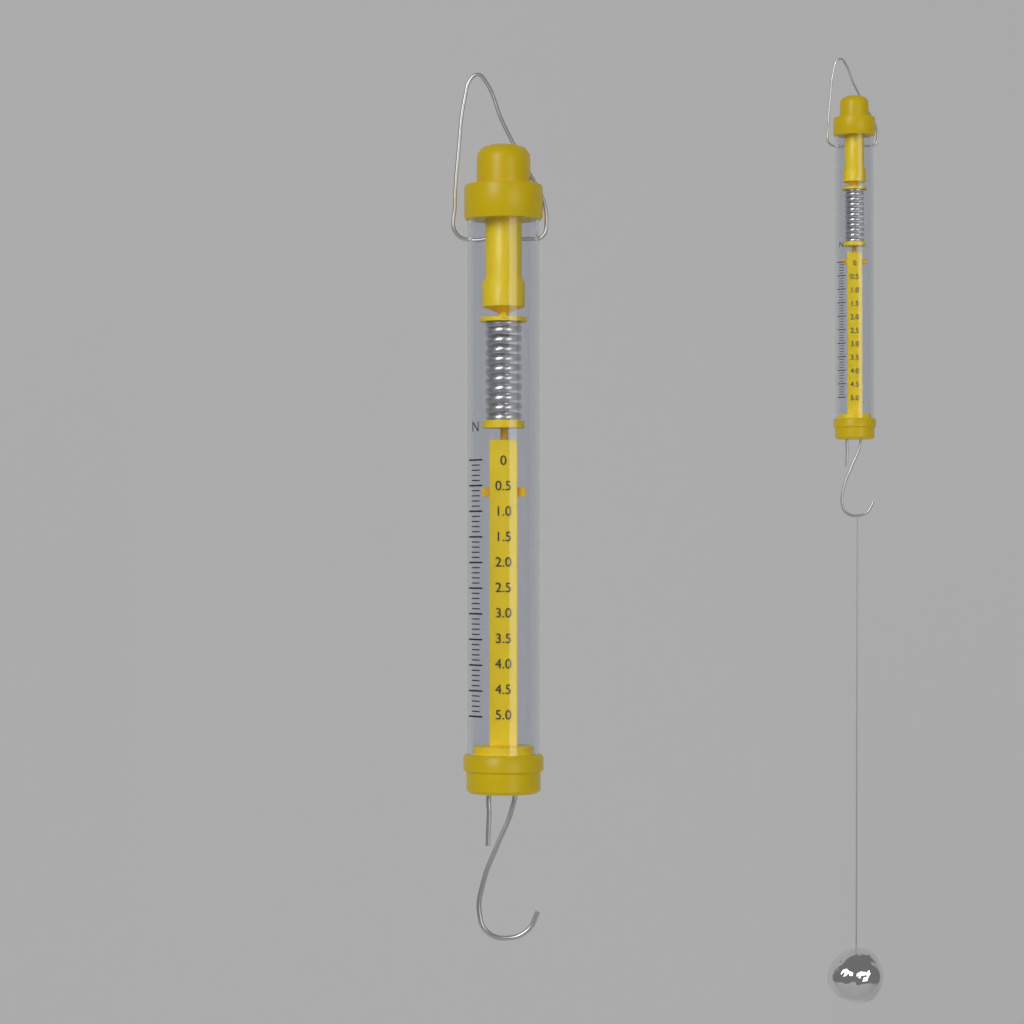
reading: 0.7 N
